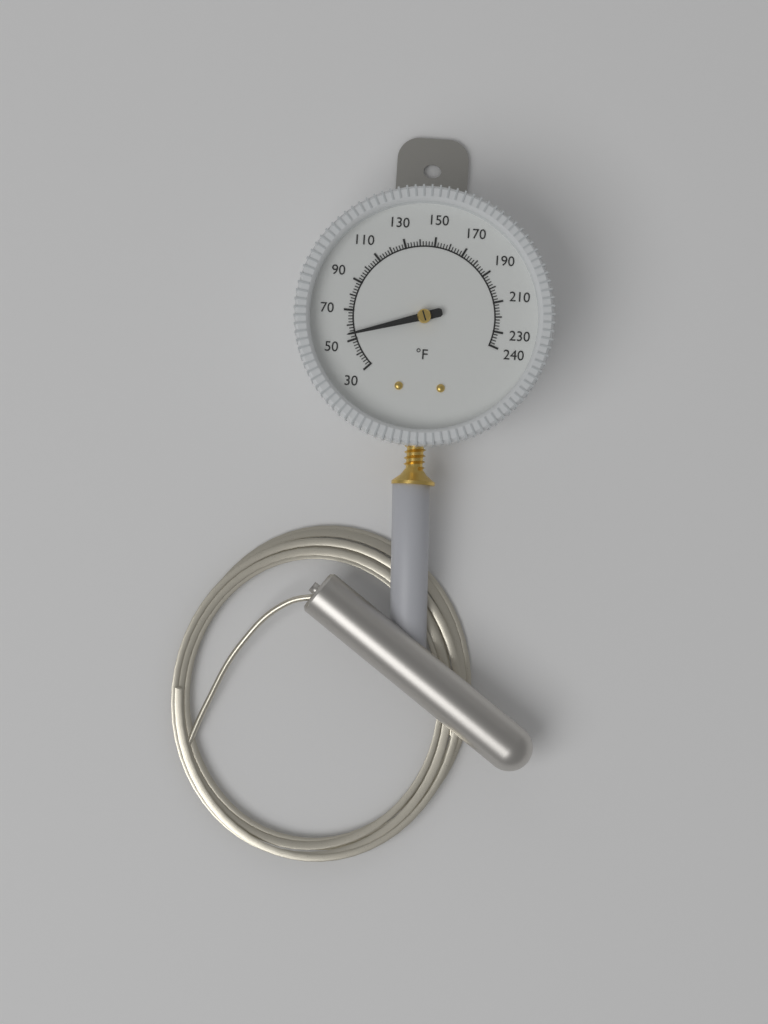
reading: 54 °F
